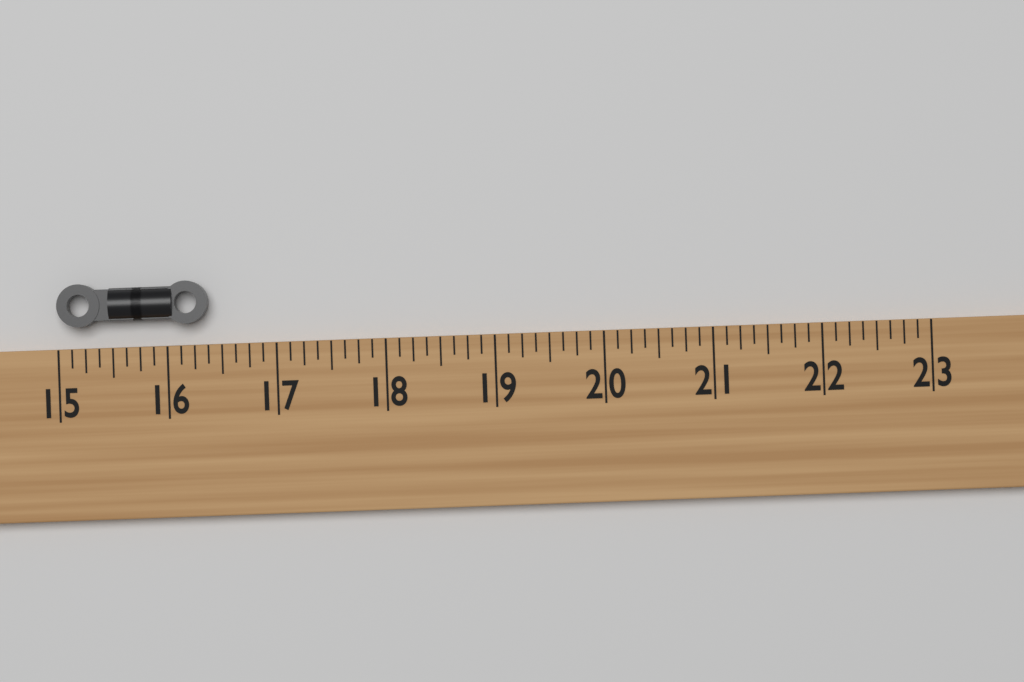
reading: 16.375 (no unit)
